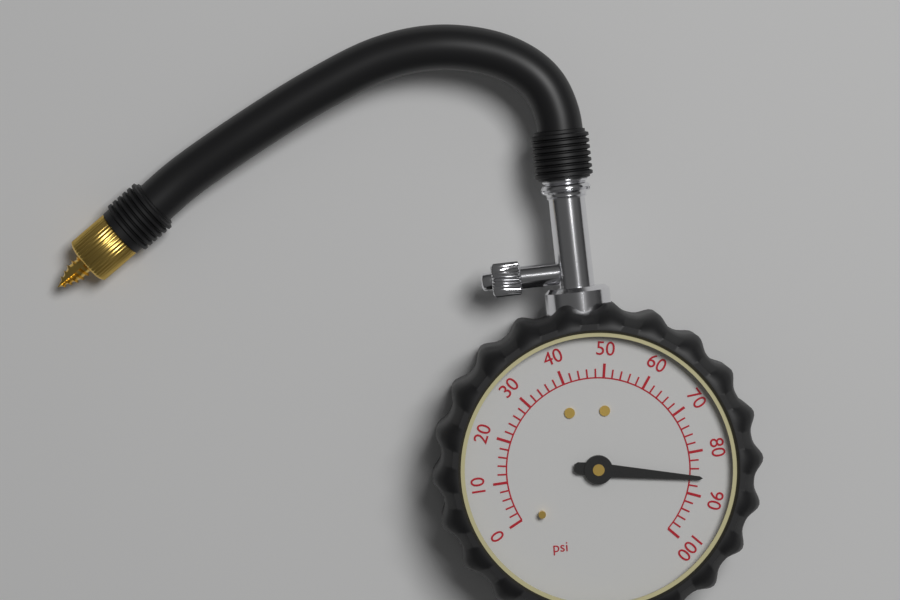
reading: 86 psi
